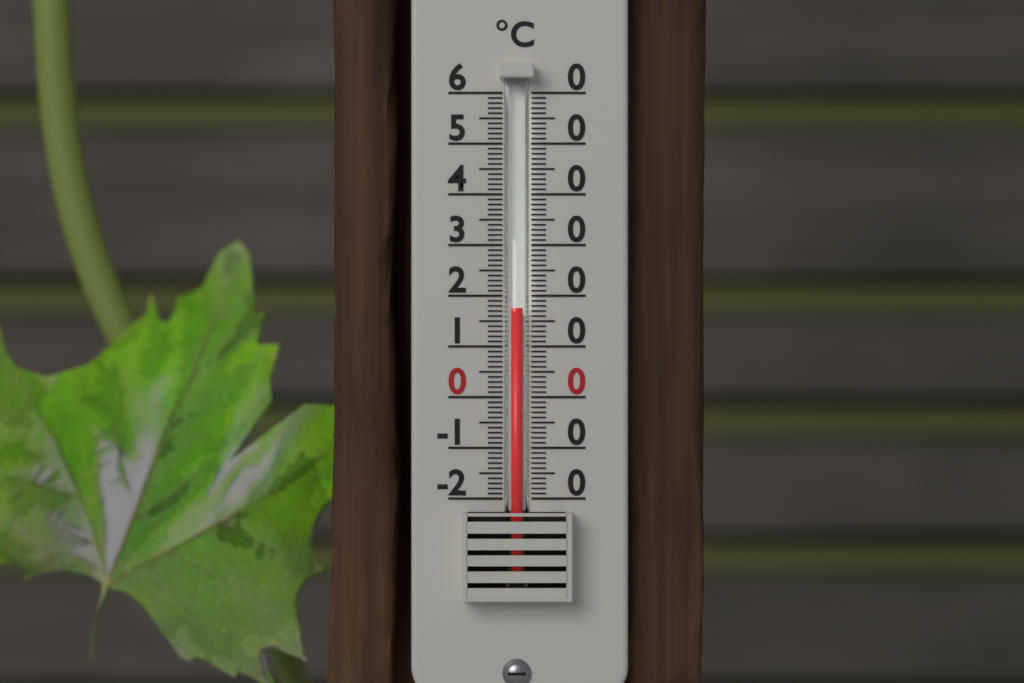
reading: 17.5 °C
